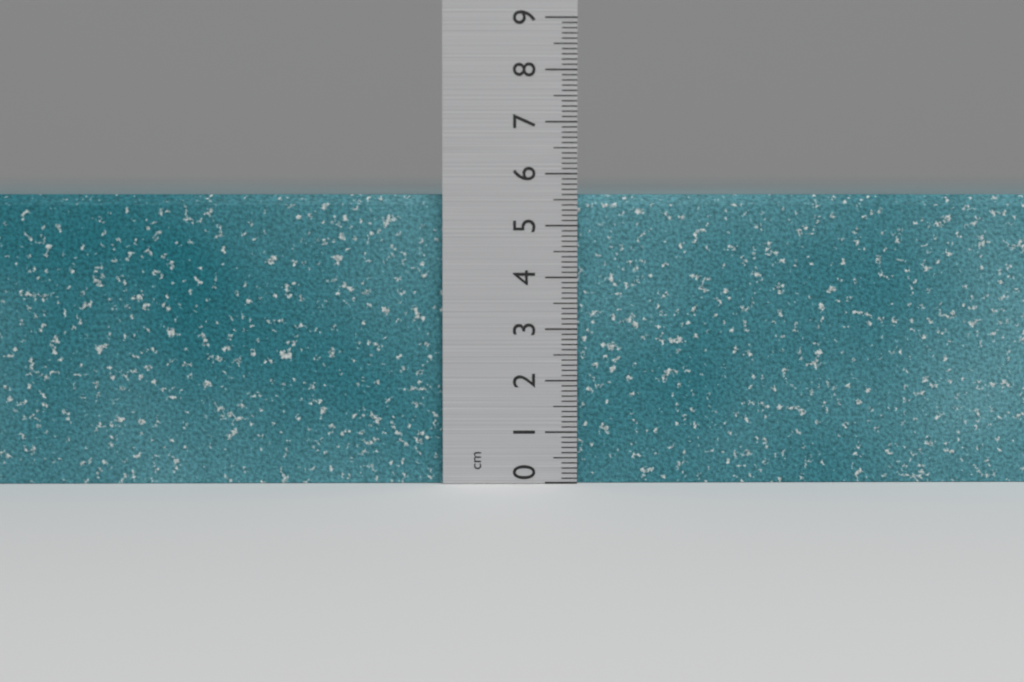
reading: 5.6 cm
